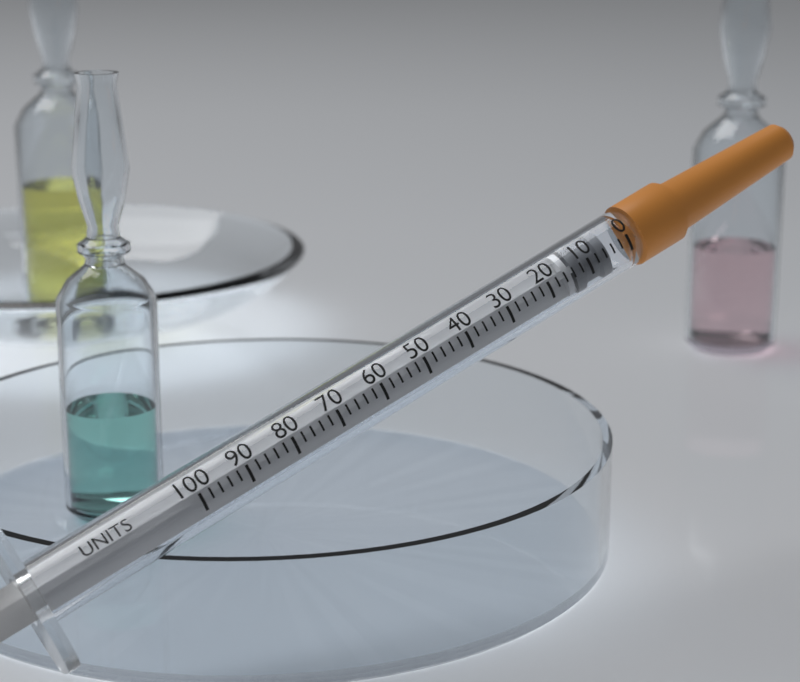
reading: 5 units
